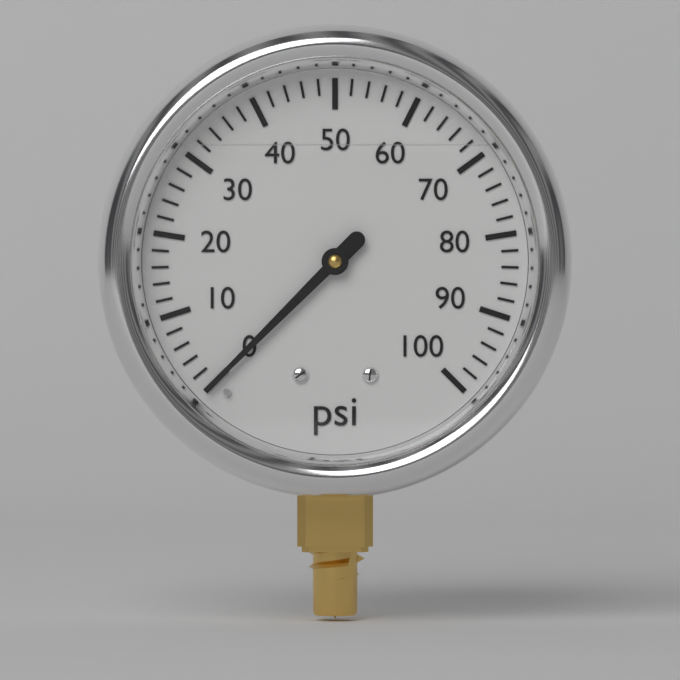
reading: 0 psi
